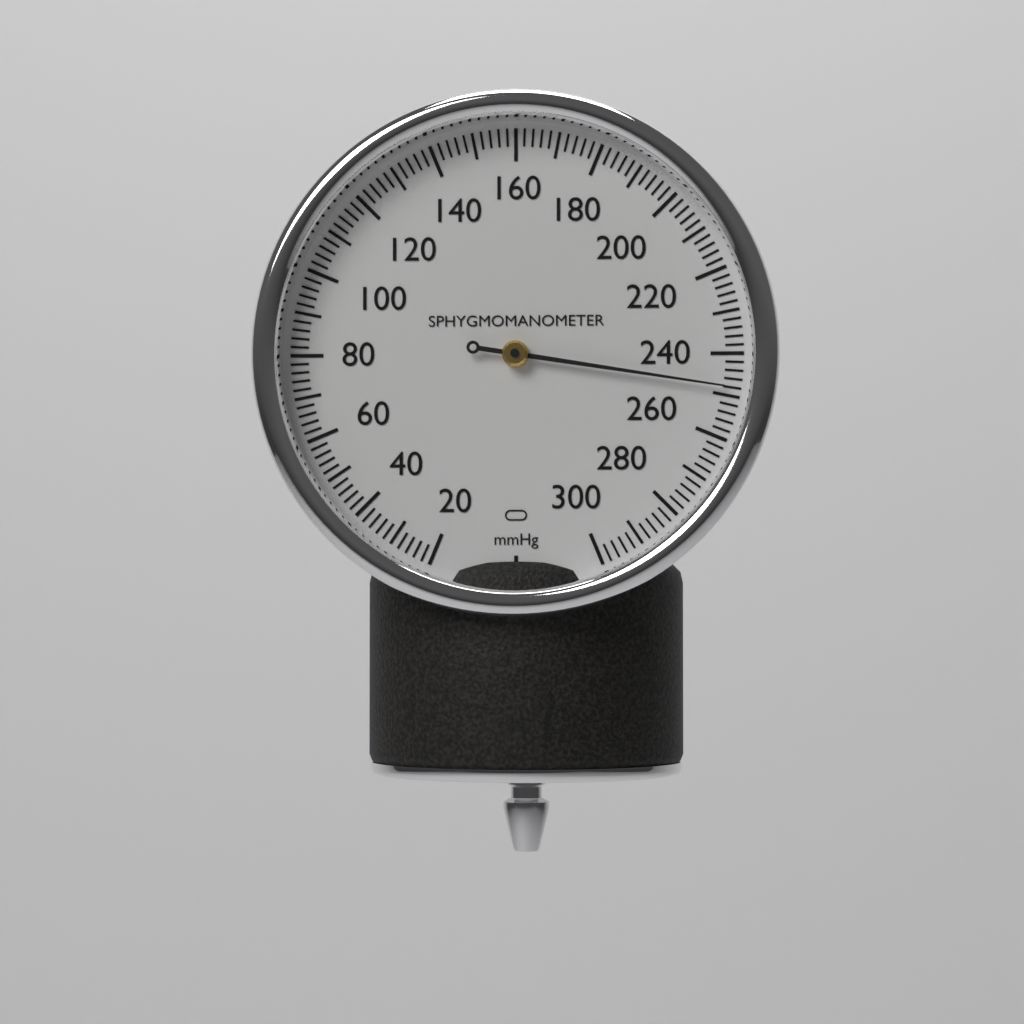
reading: 248 mmHg
